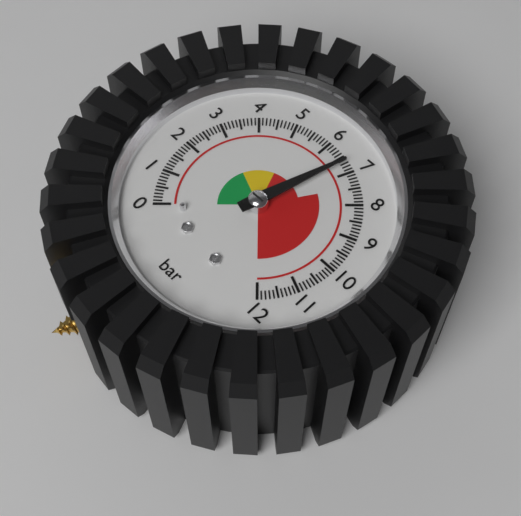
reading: 6.7 bar
